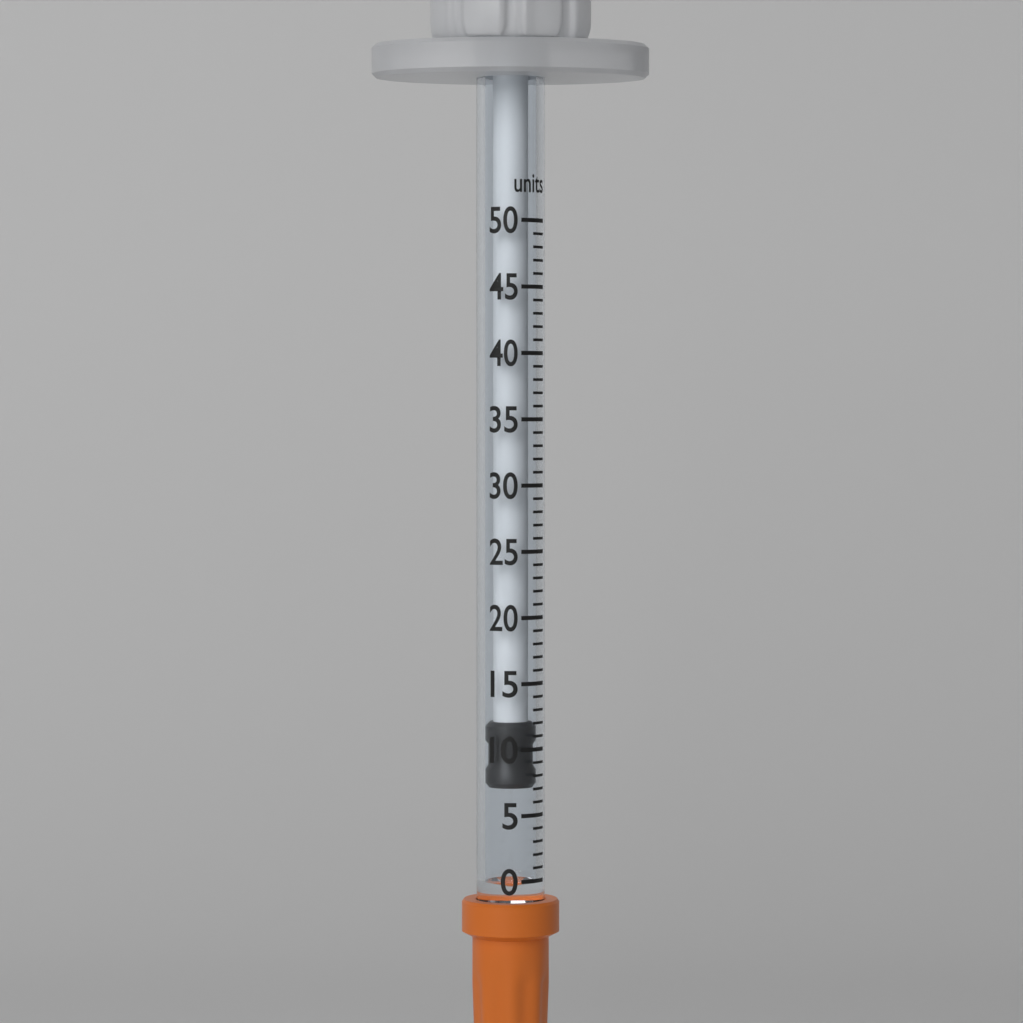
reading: 7 units
